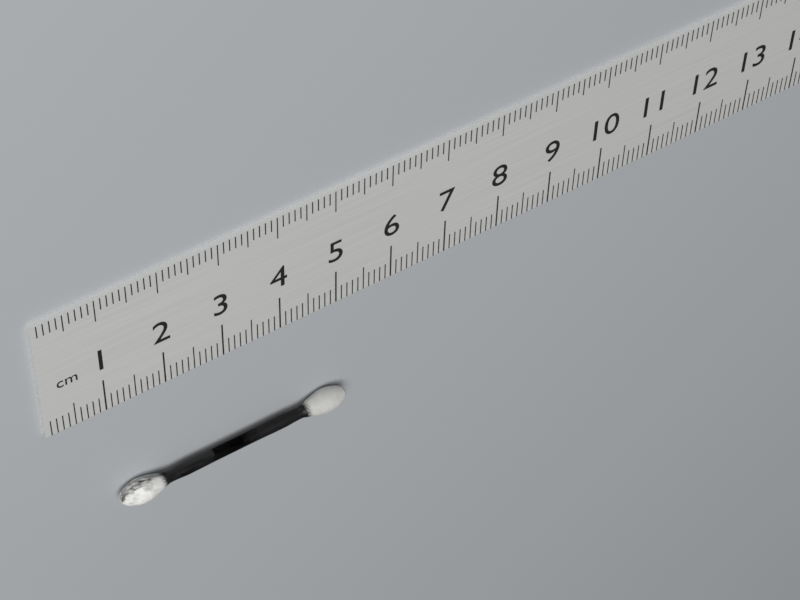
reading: 5.1 cm
